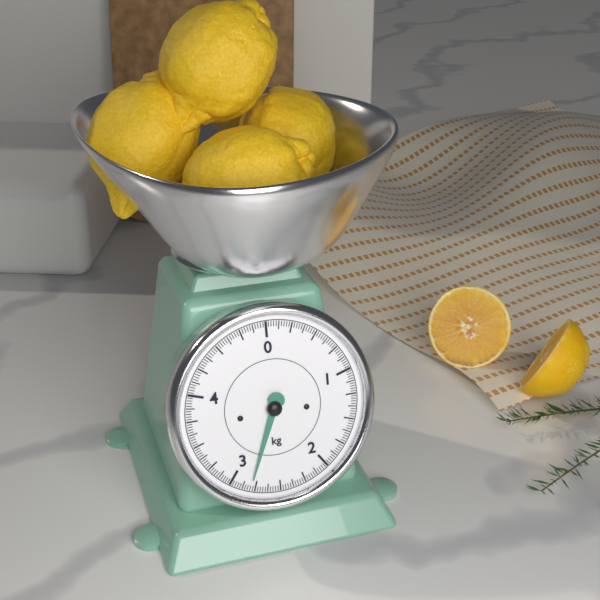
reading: 2.800 kg
